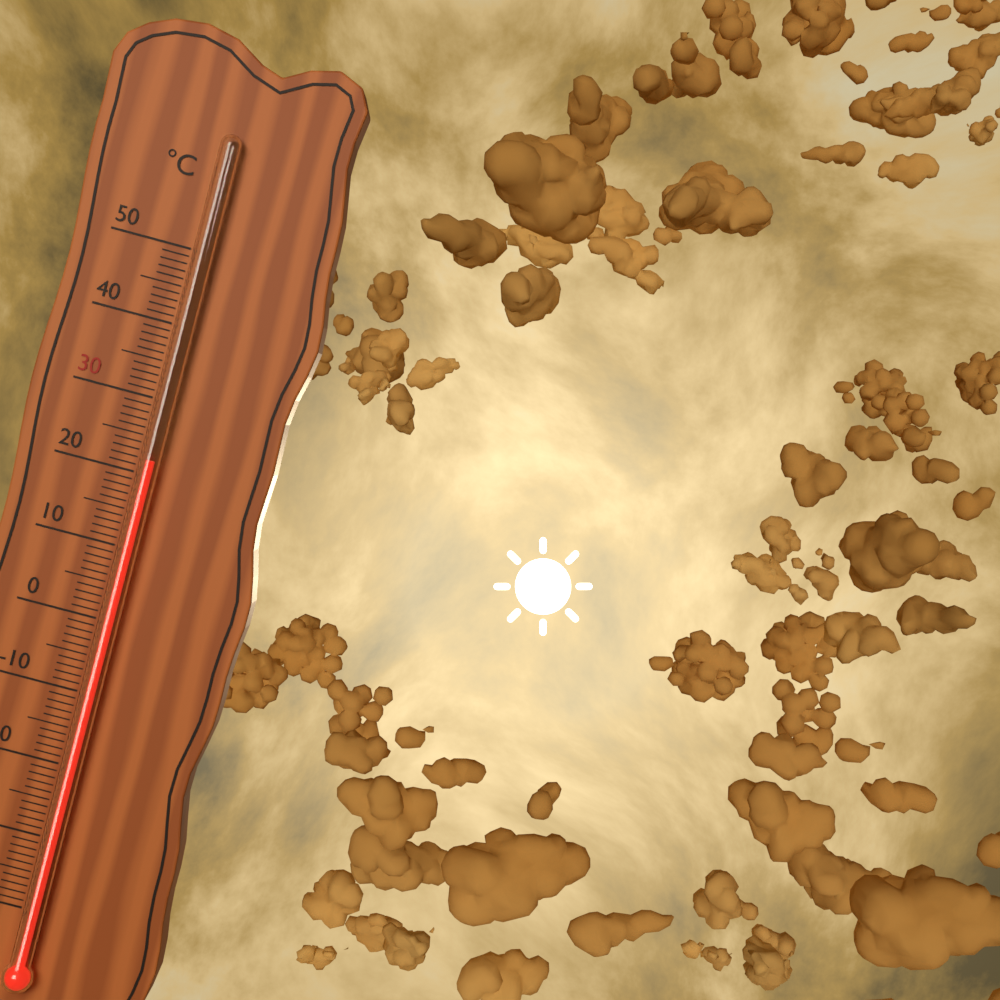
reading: 22 °C
